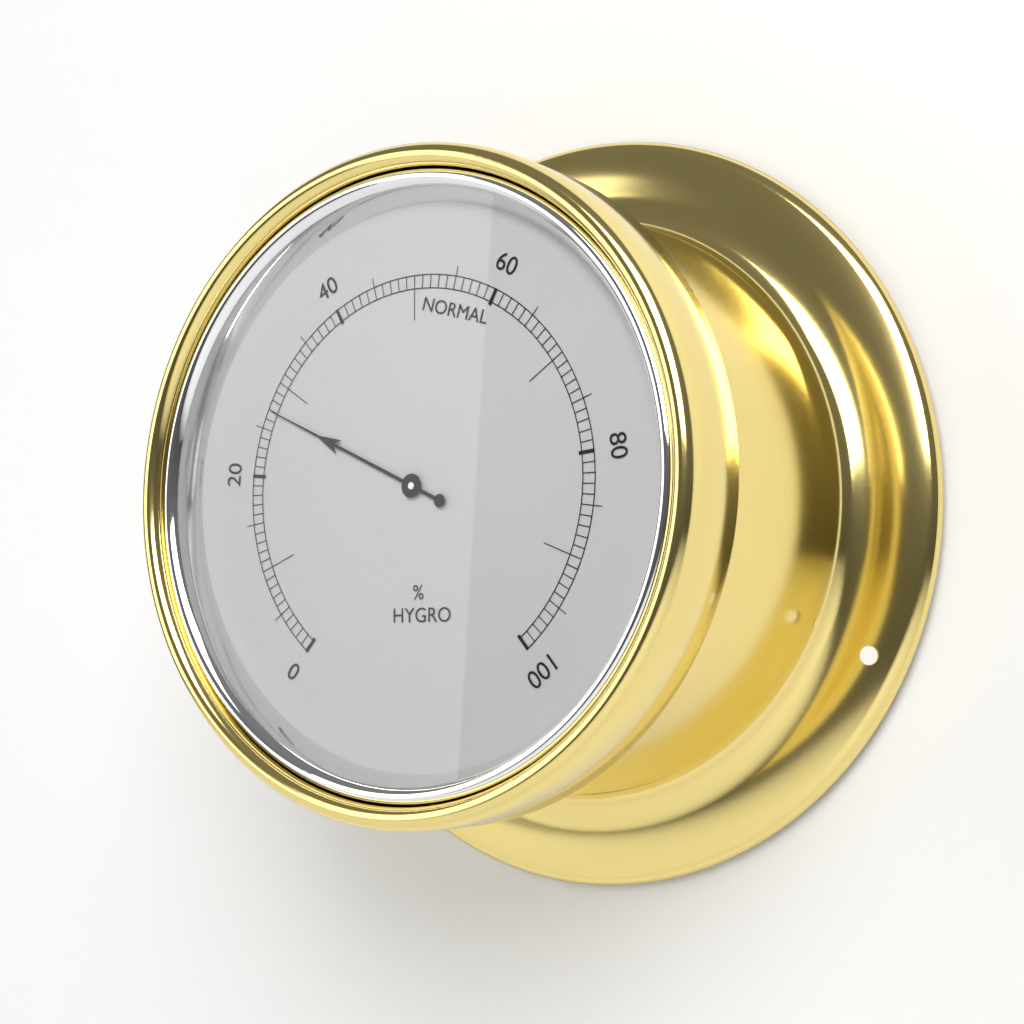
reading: 27 %
